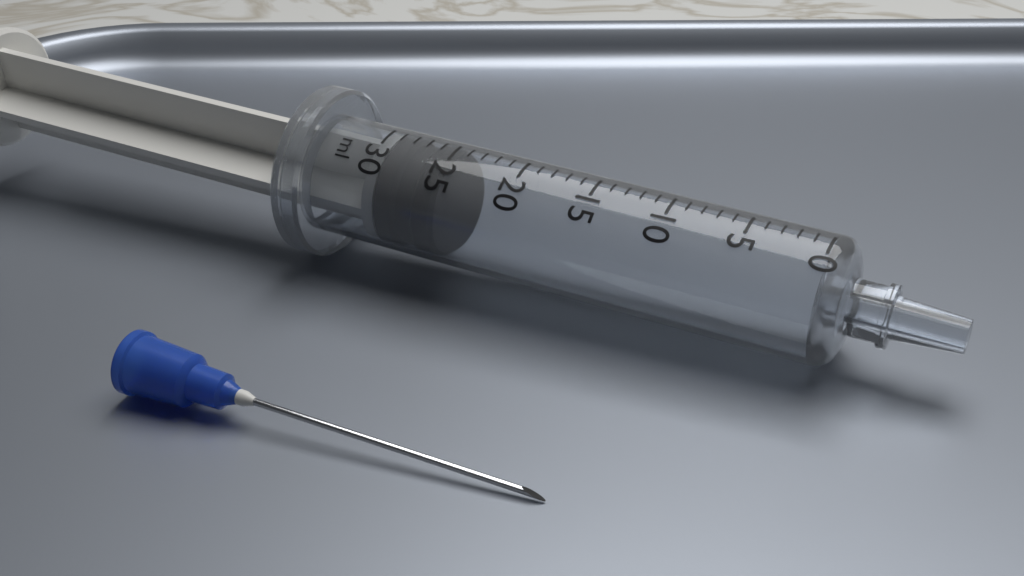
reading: 25 ml
